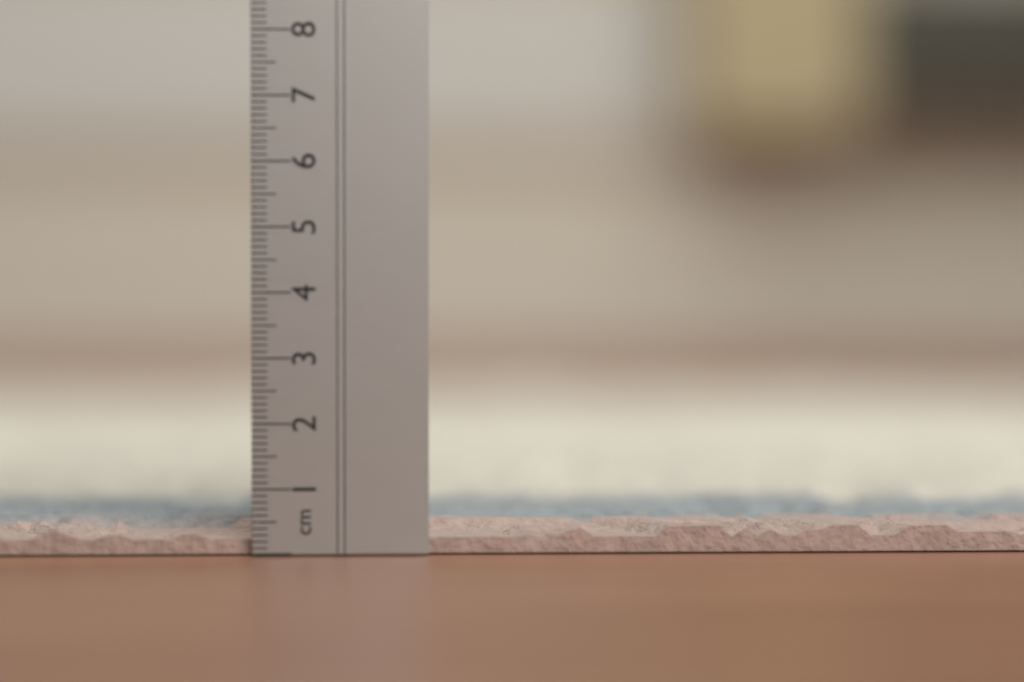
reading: 0.4 cm
